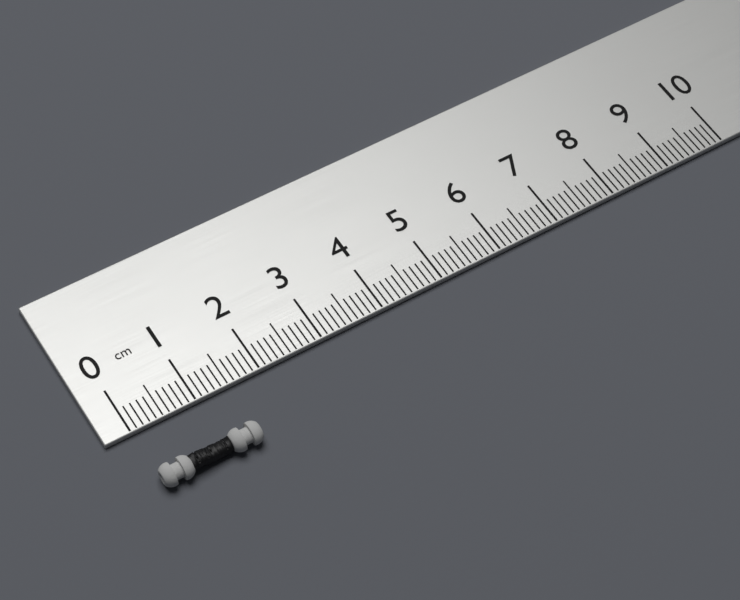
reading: 1.5 cm
